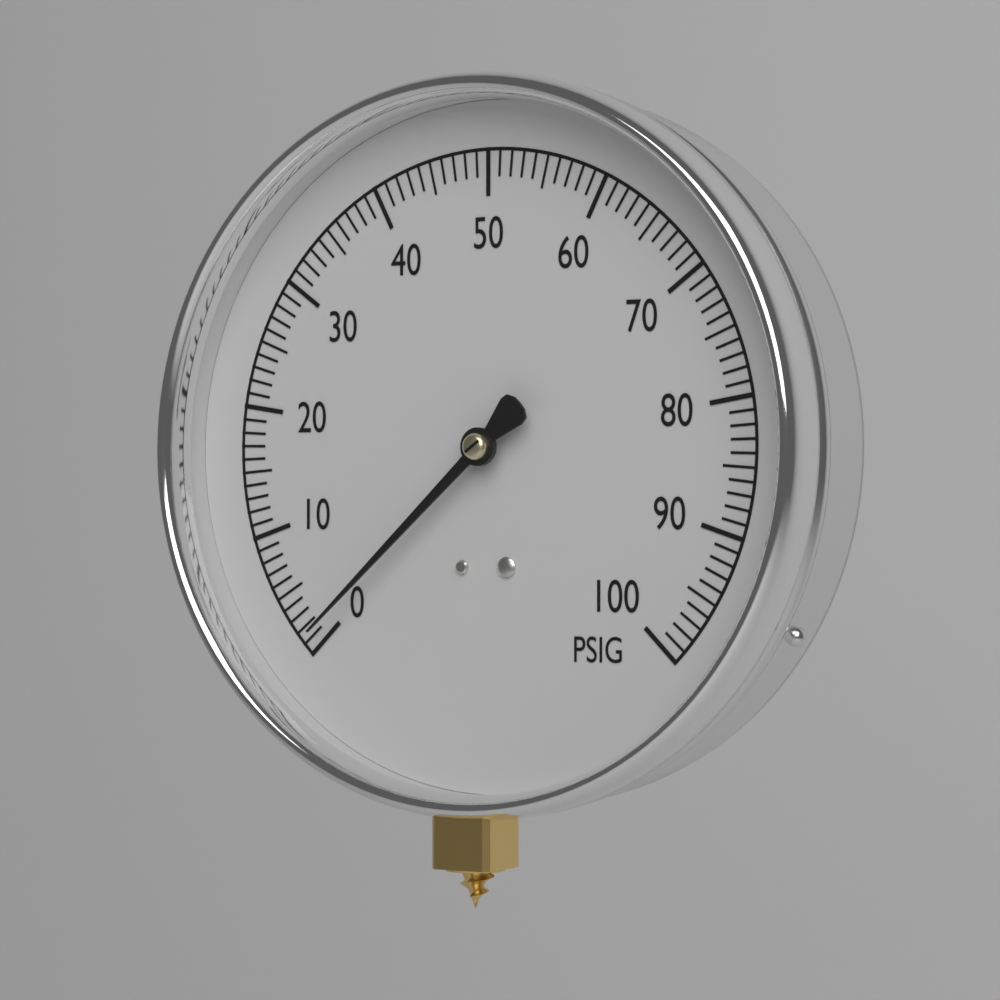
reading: 1 PSIG
